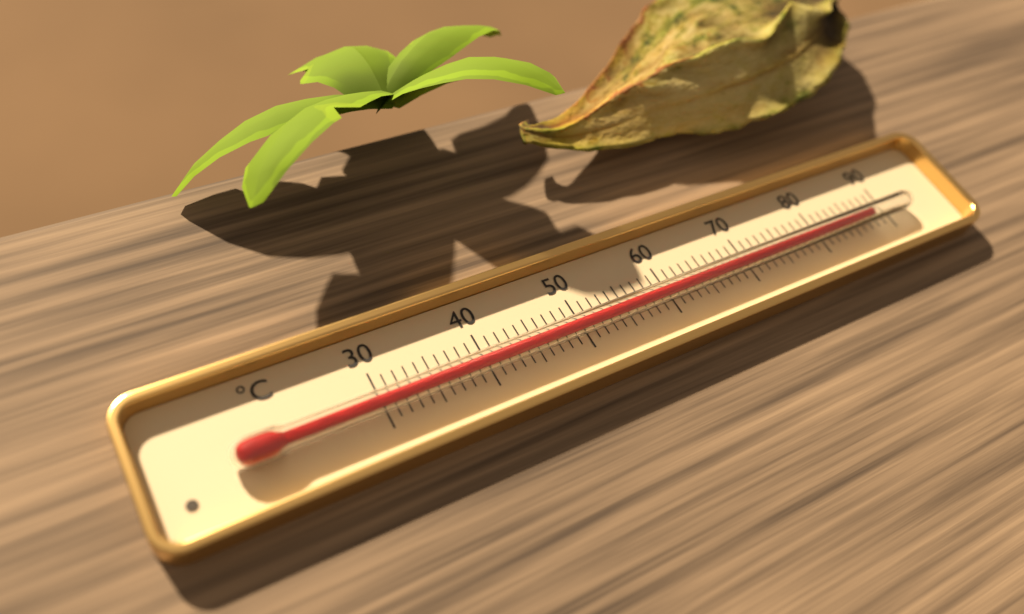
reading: 87 °C
